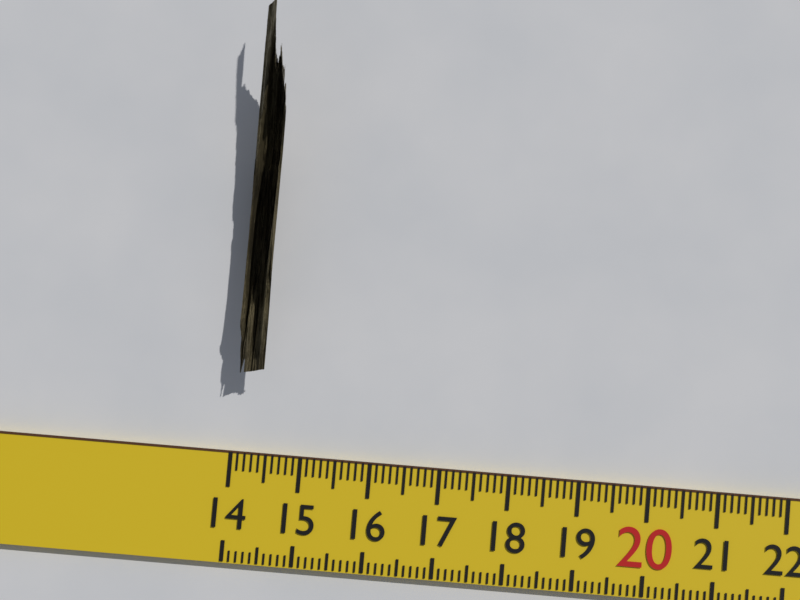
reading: 14.4 (no unit)
